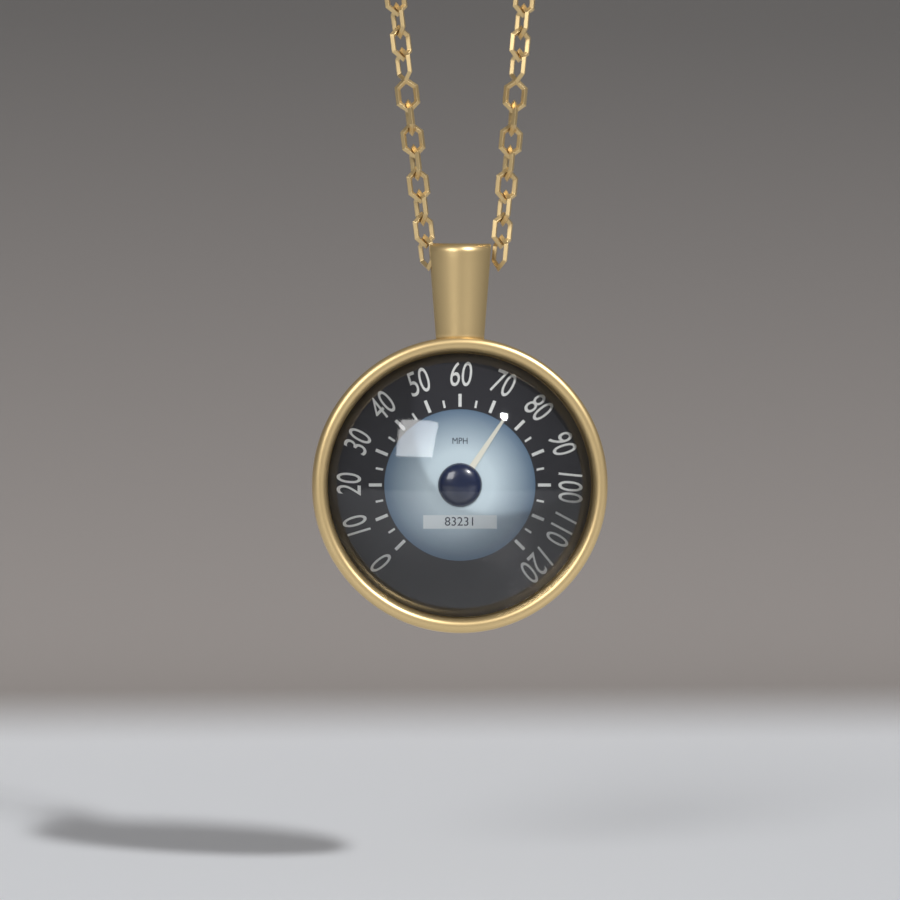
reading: 75 mph
